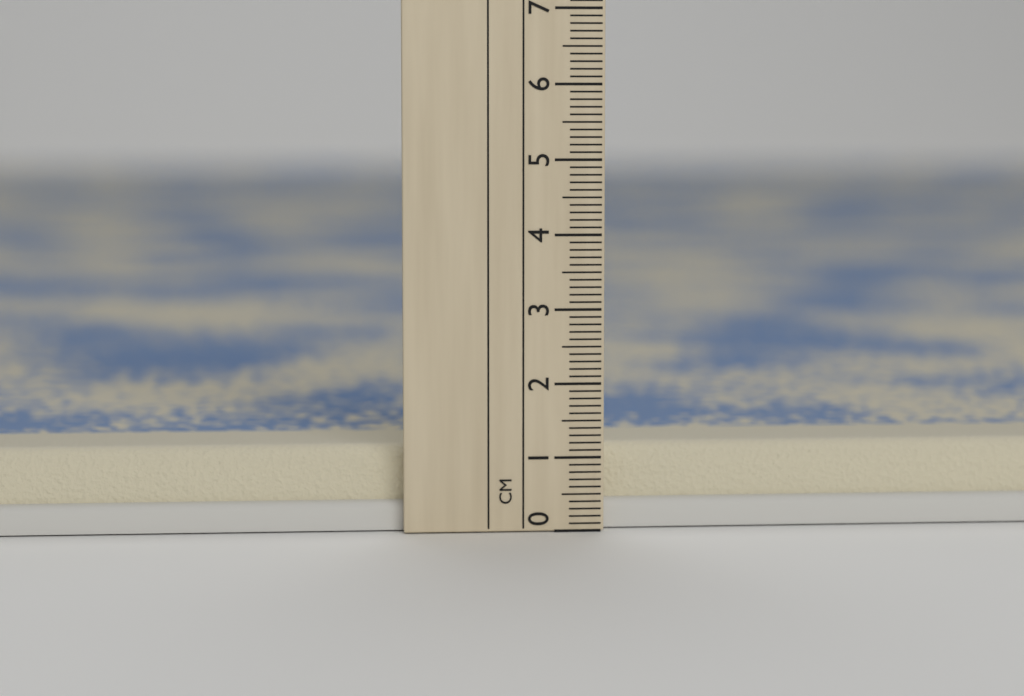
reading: 1.1 cm
